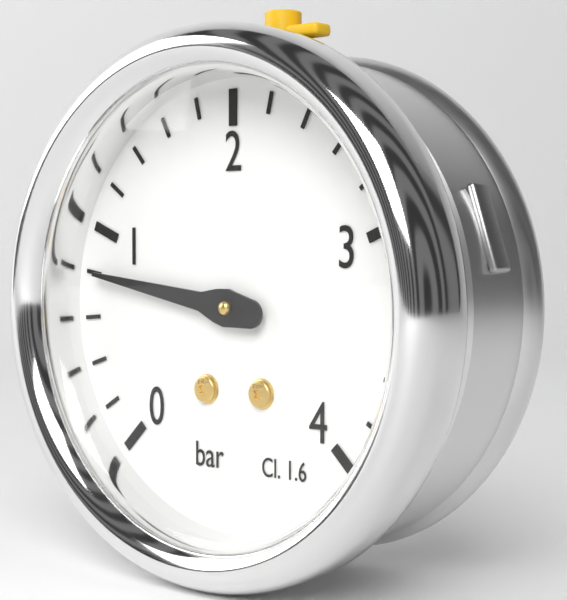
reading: 0.8 bar
